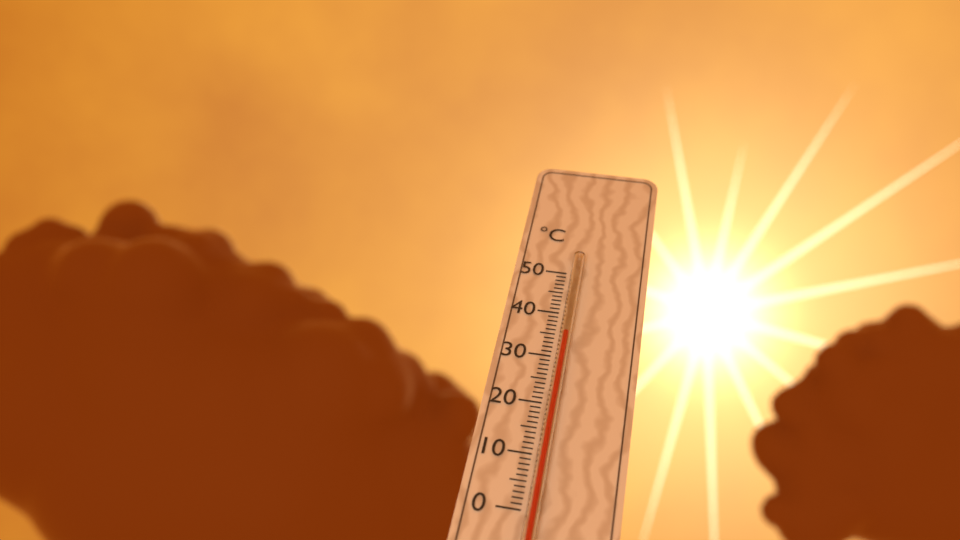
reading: 35 °C
